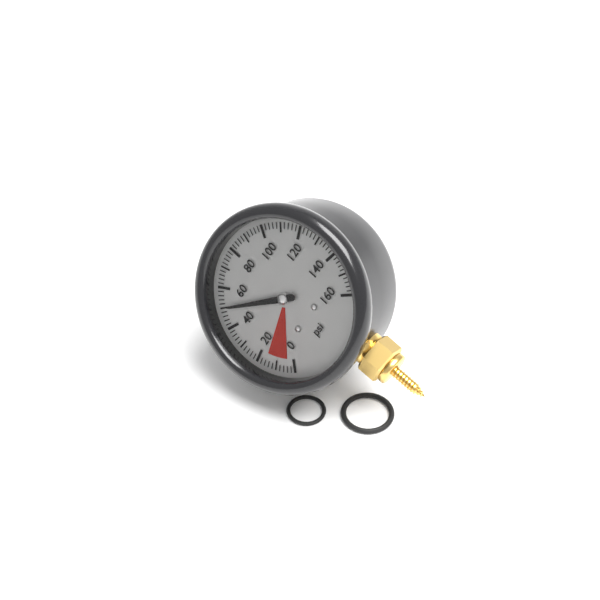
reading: 50 psi
